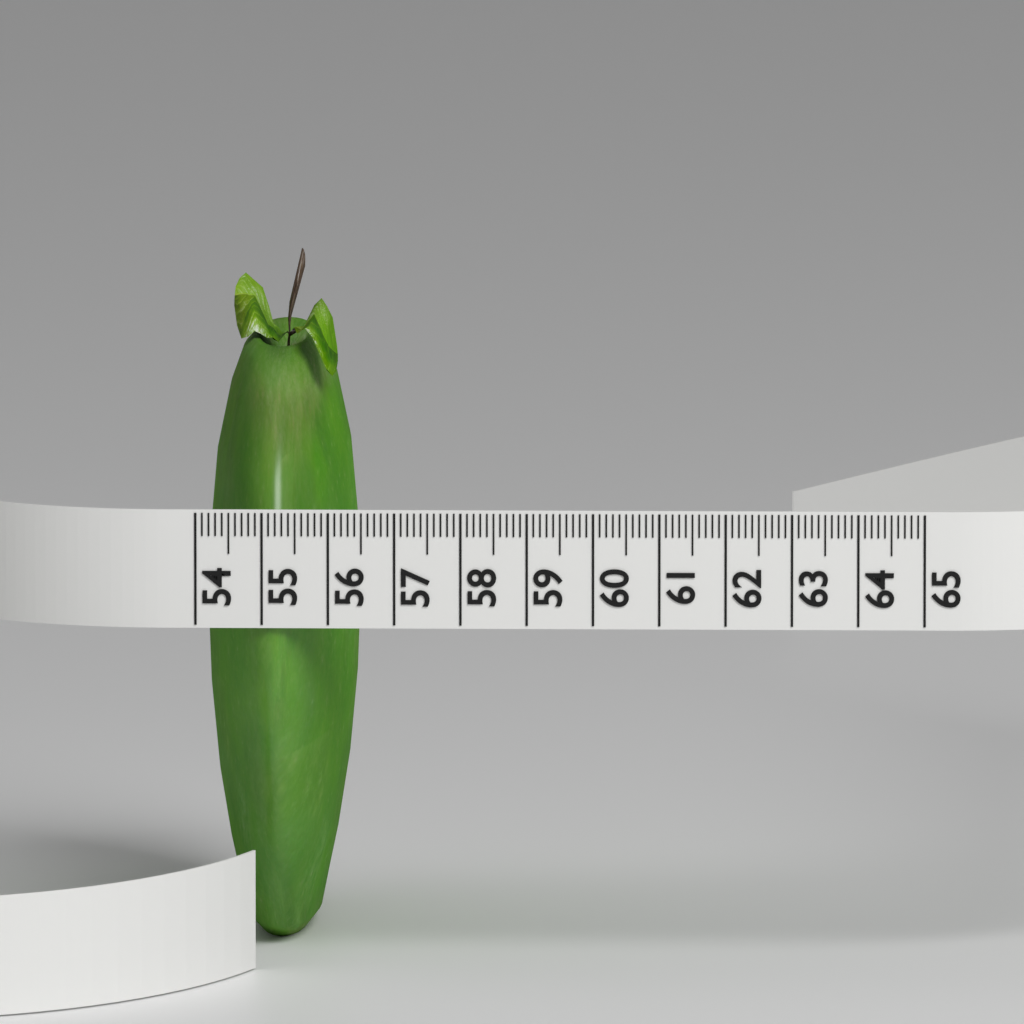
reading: 56.3 (no unit)
